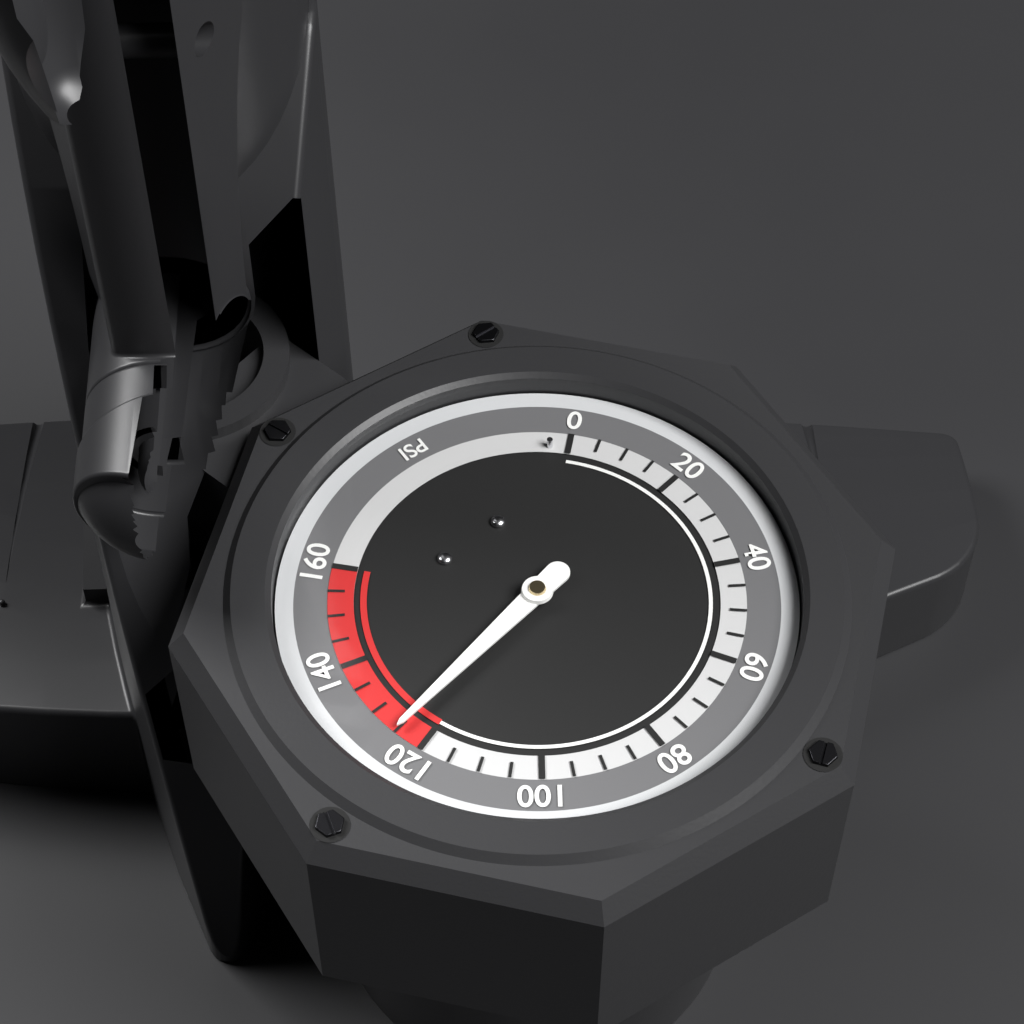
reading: 125 psi
